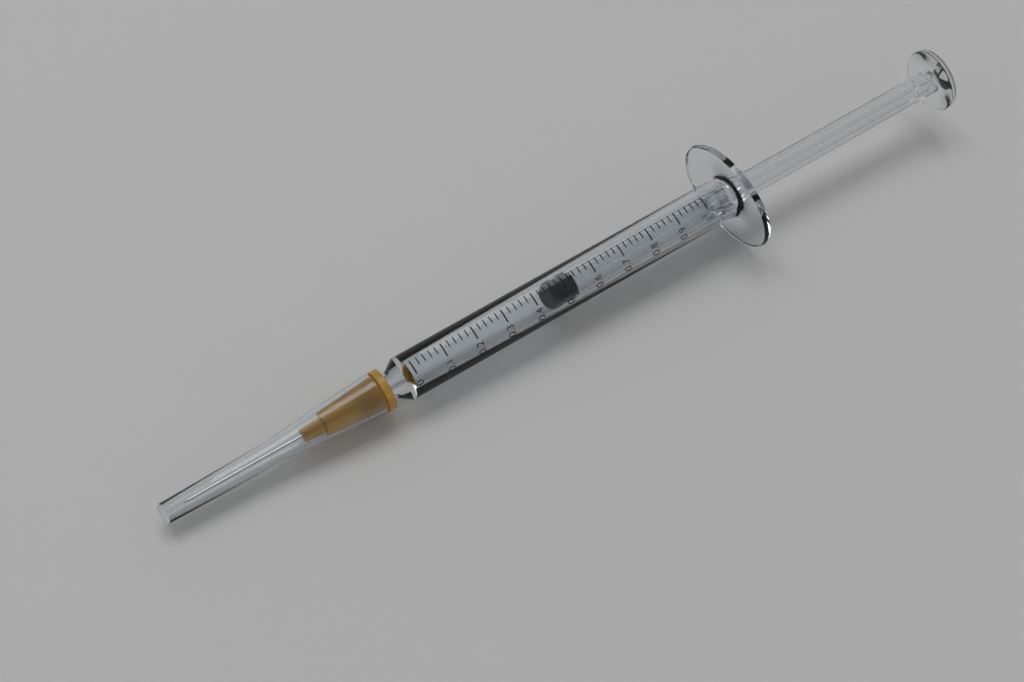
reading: 0.46 ml
